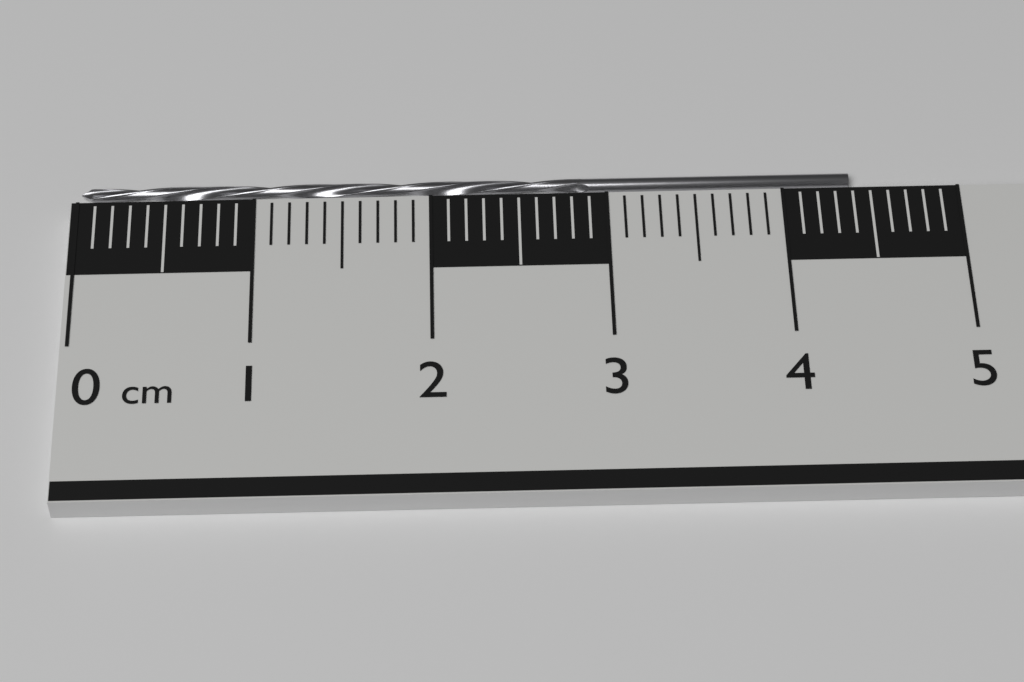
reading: 4.4 cm
